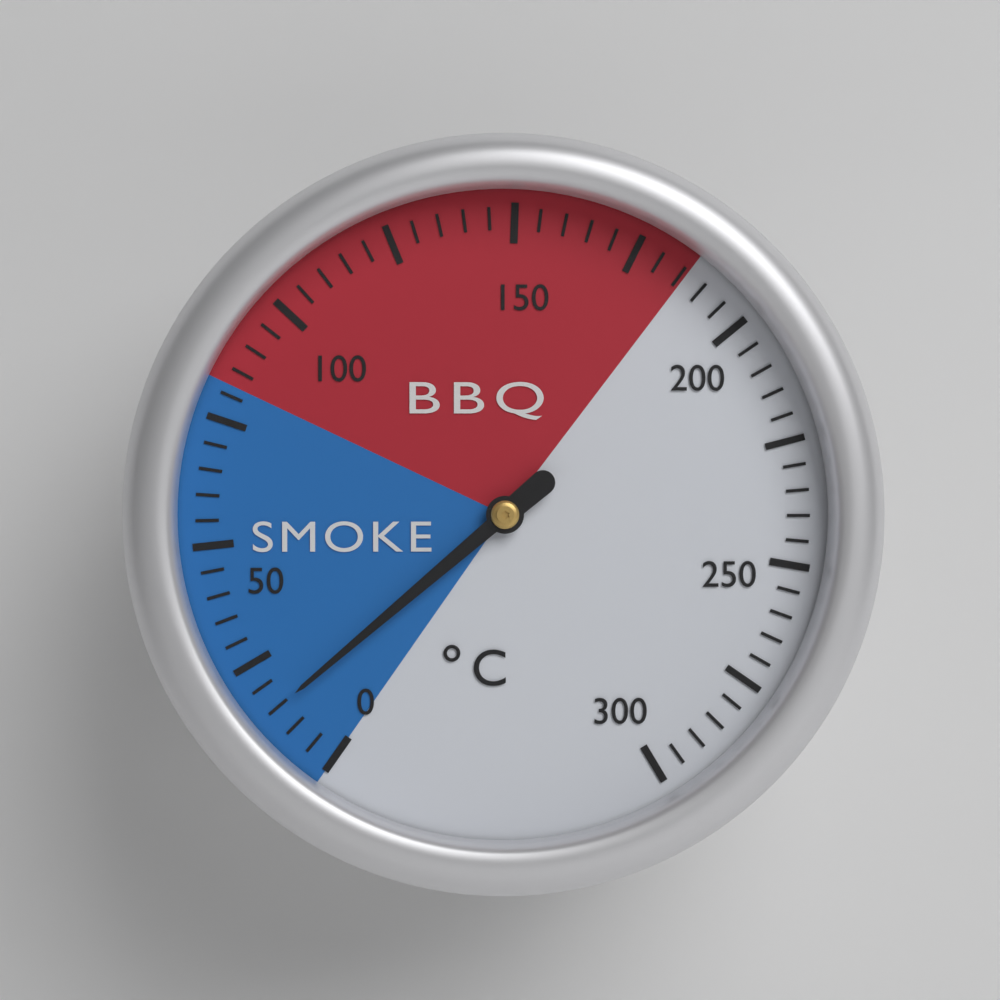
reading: 15 °C
